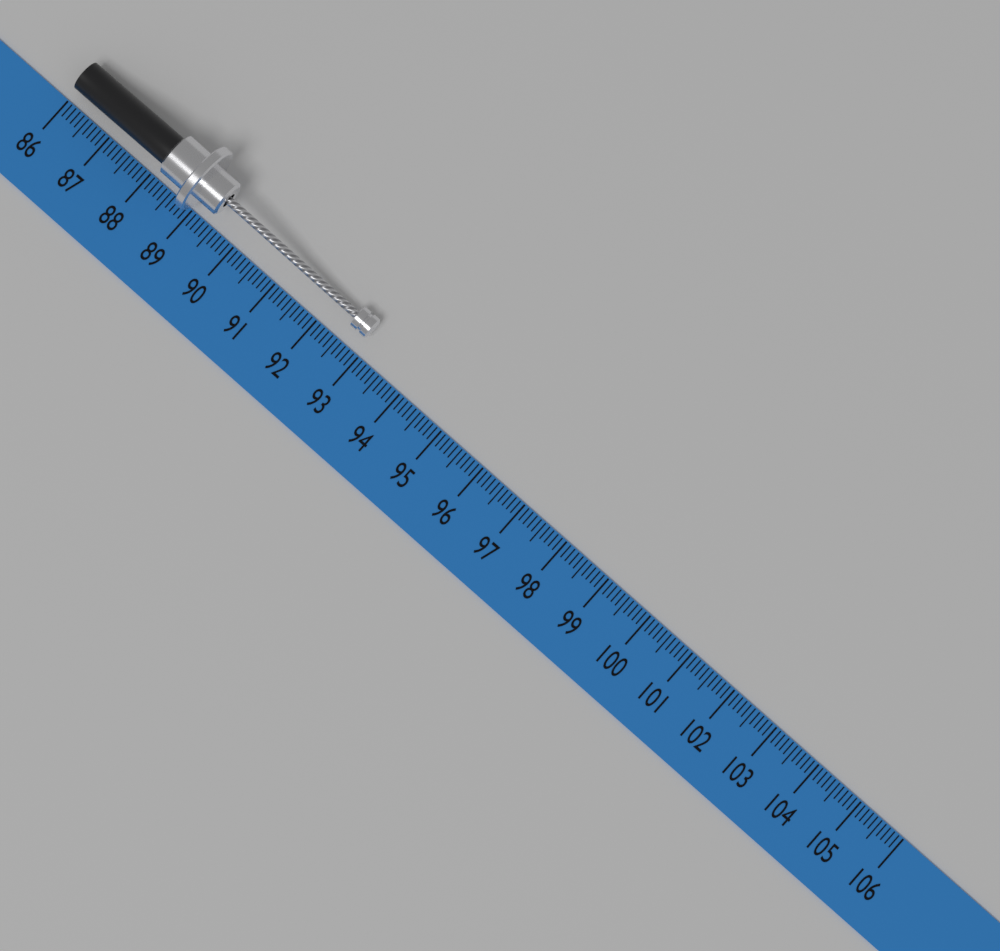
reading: 92.9 (no unit)
